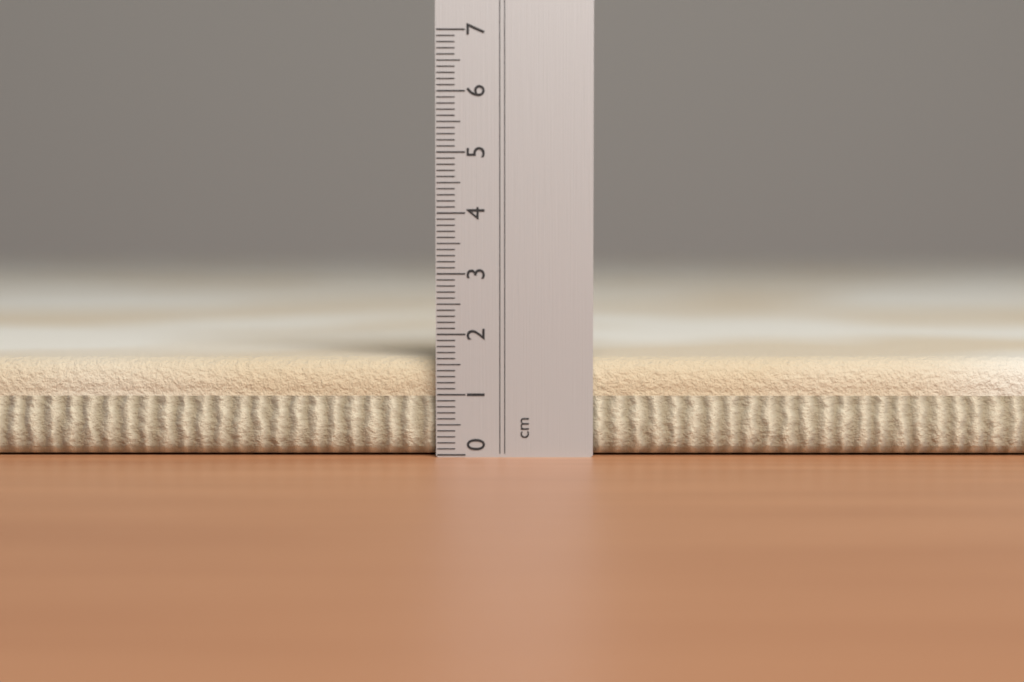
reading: 1.6 cm
